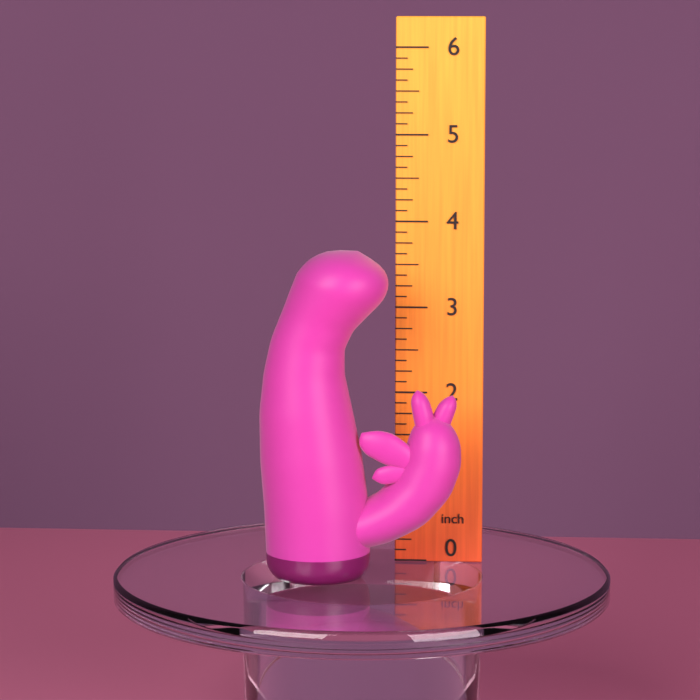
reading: 3.750 inch
